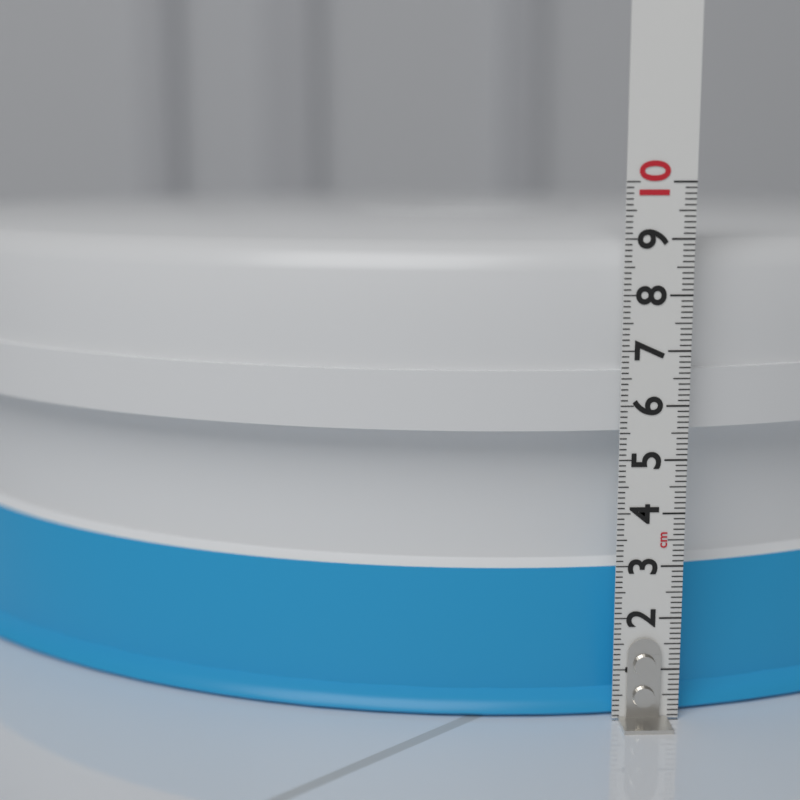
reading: 9.0 cm
